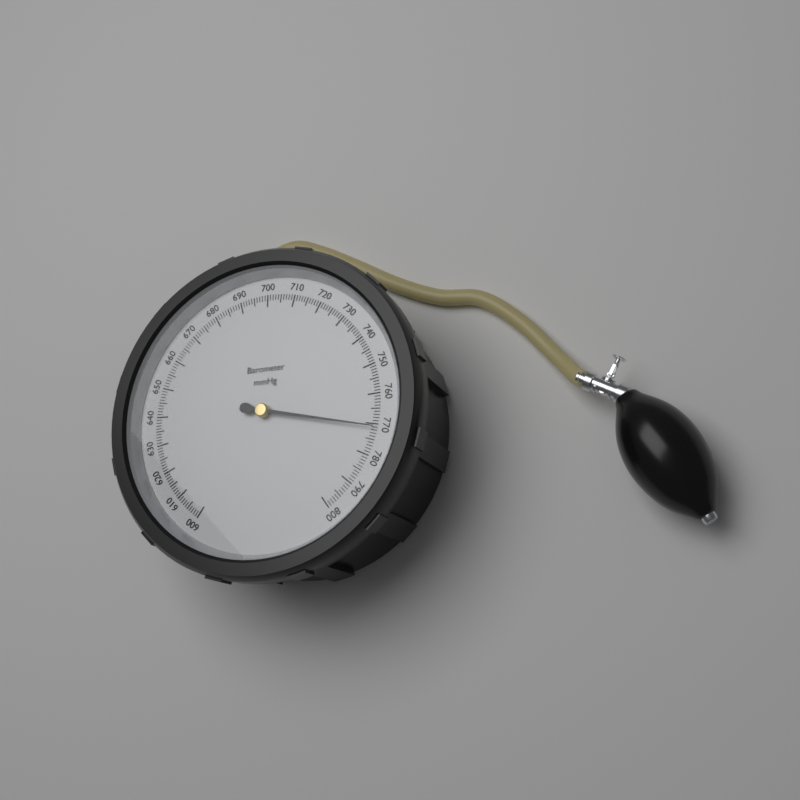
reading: 771 mmHg
